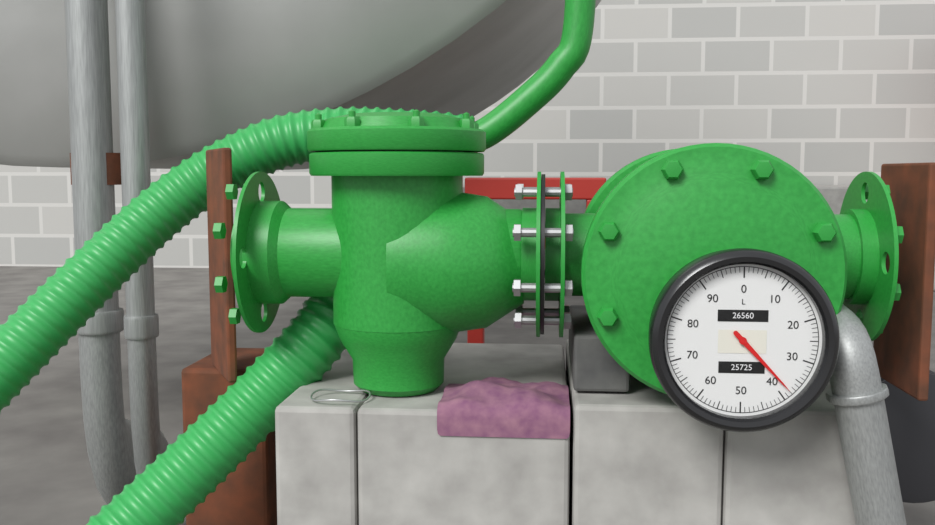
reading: 38 L
